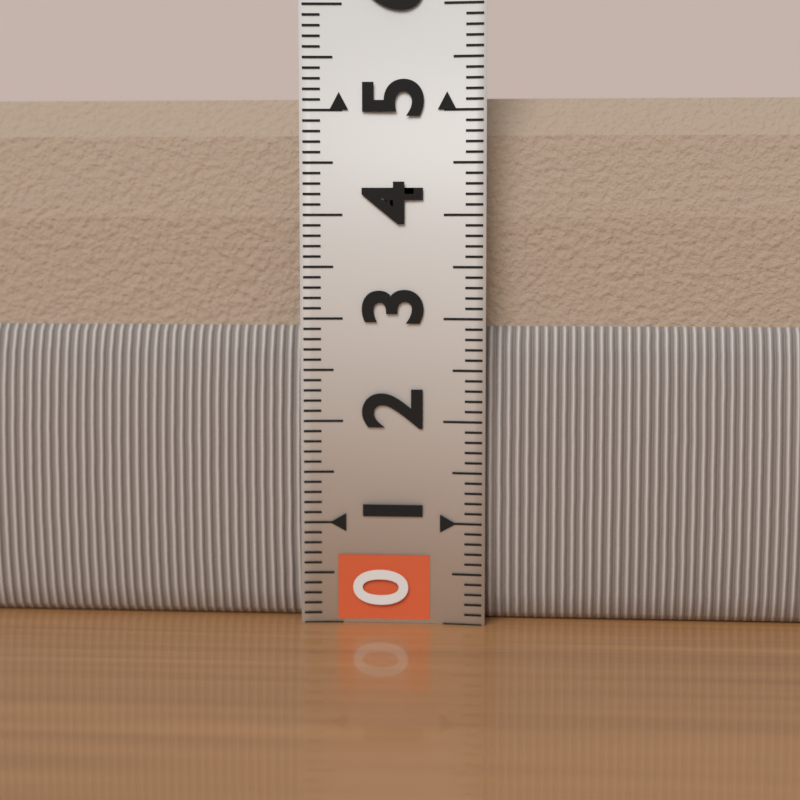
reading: 5.3 (no unit)
